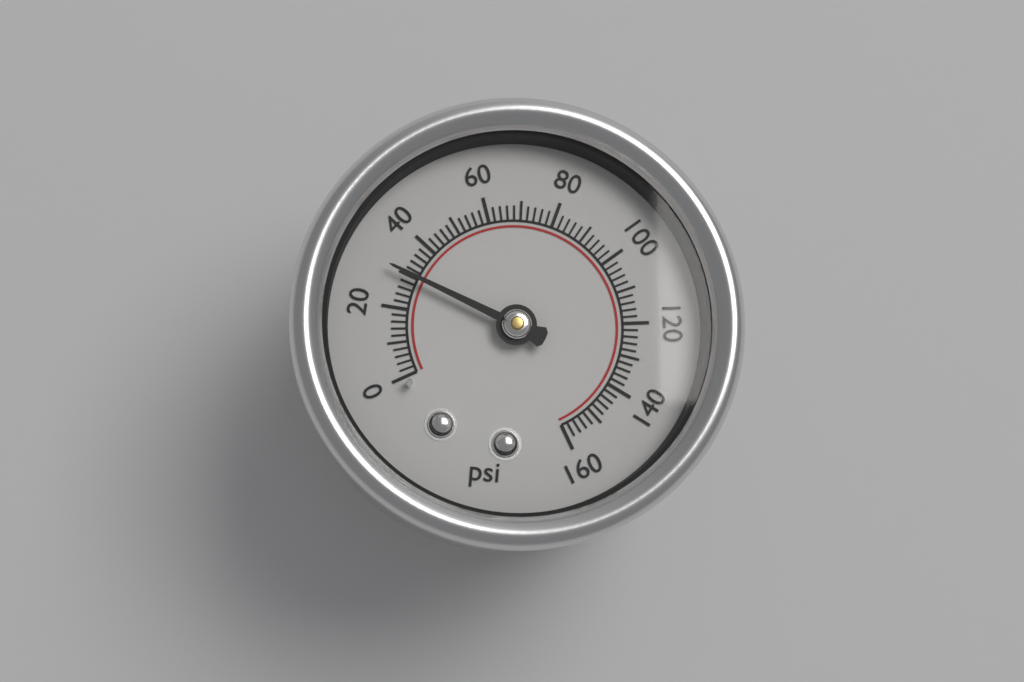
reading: 30 psi
